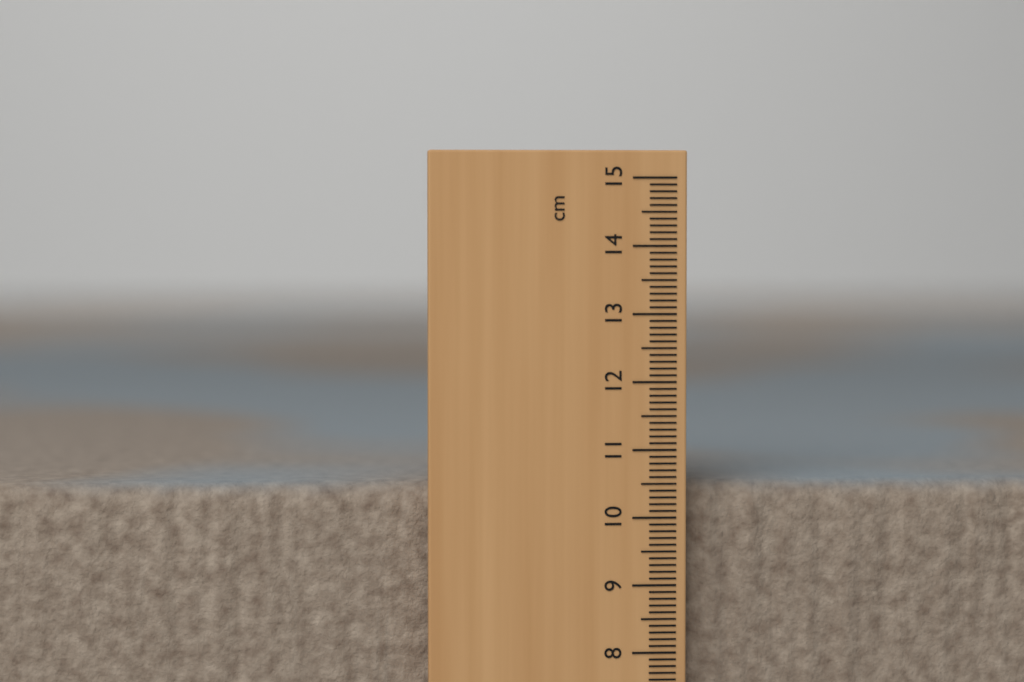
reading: 10.5 cm
